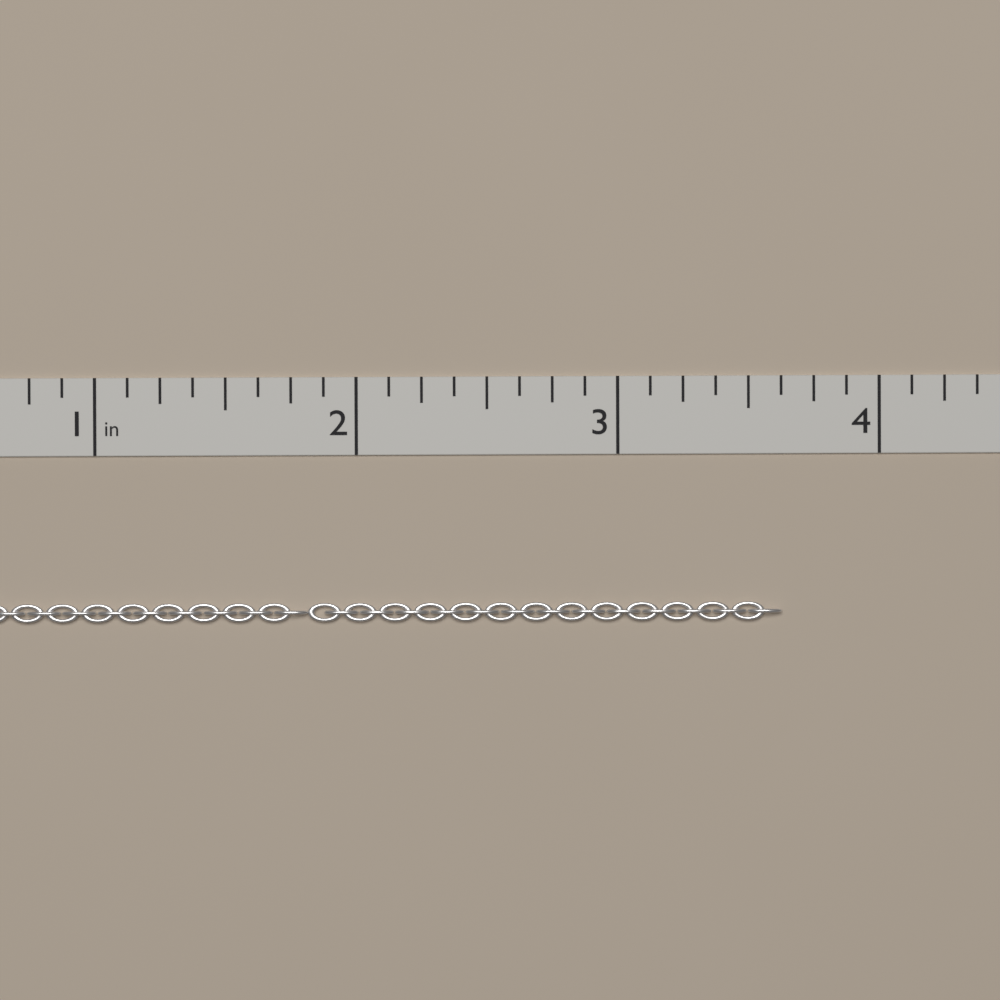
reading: 3.625 in
